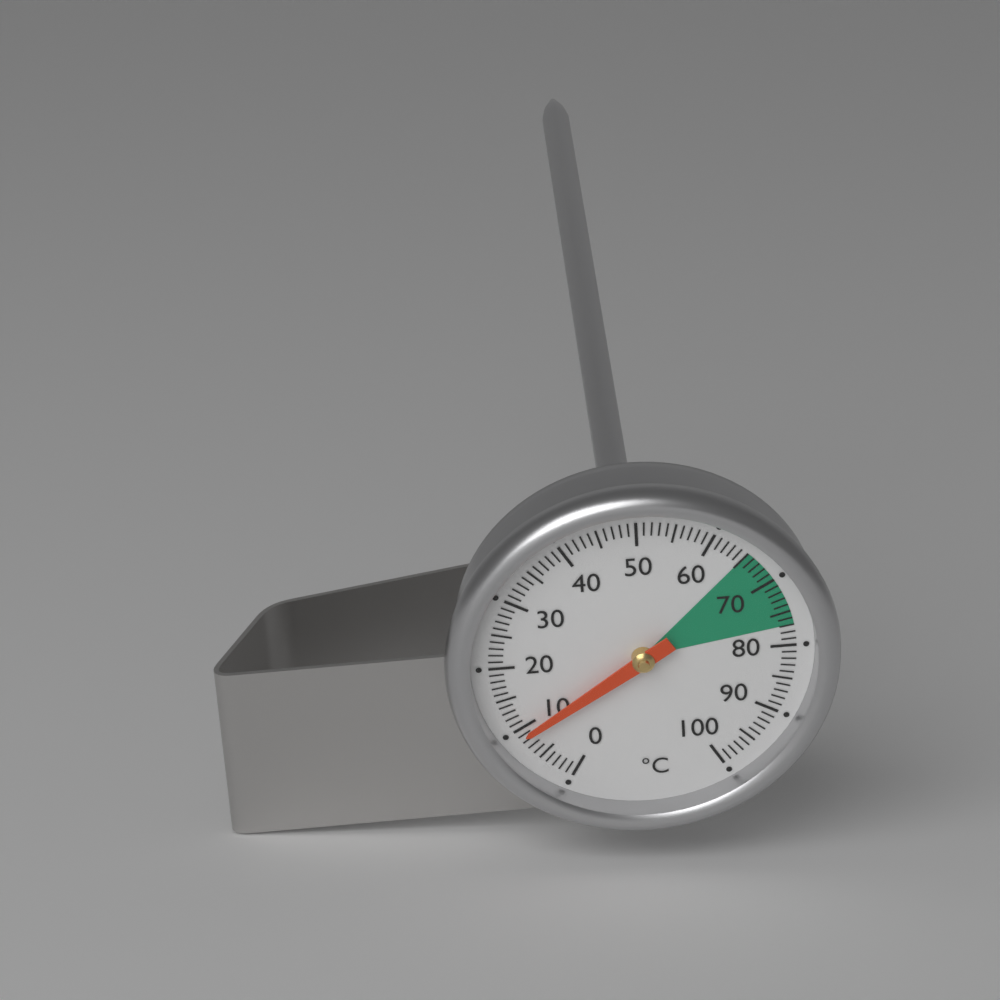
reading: 9 °C
